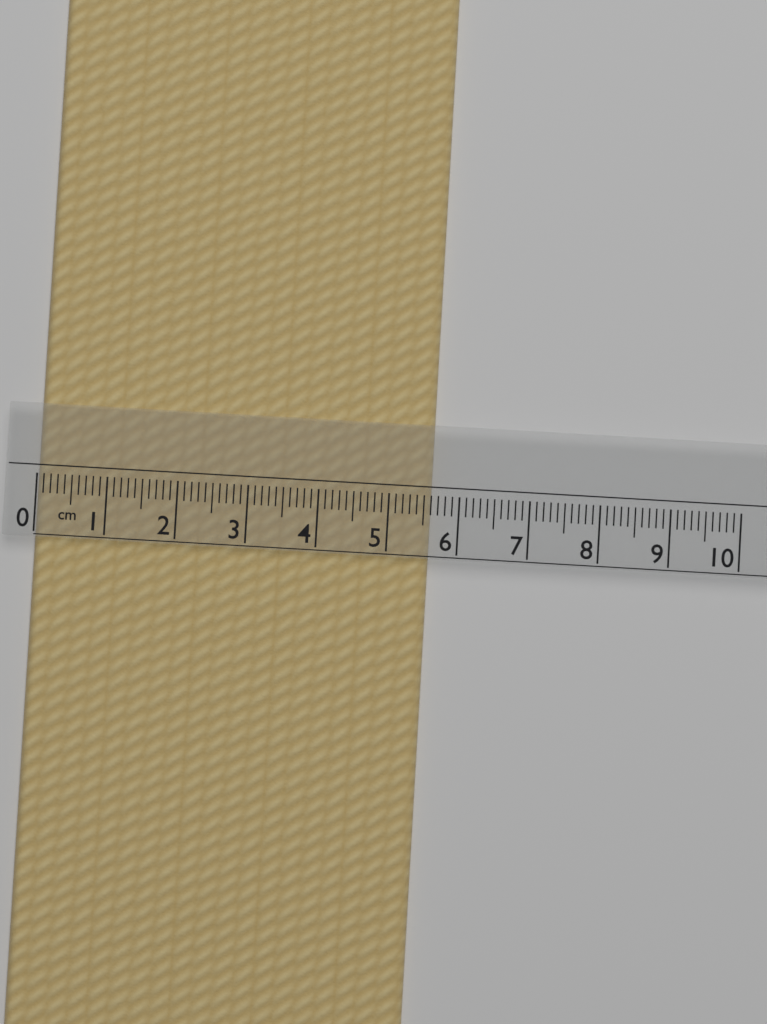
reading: 5.6 cm
